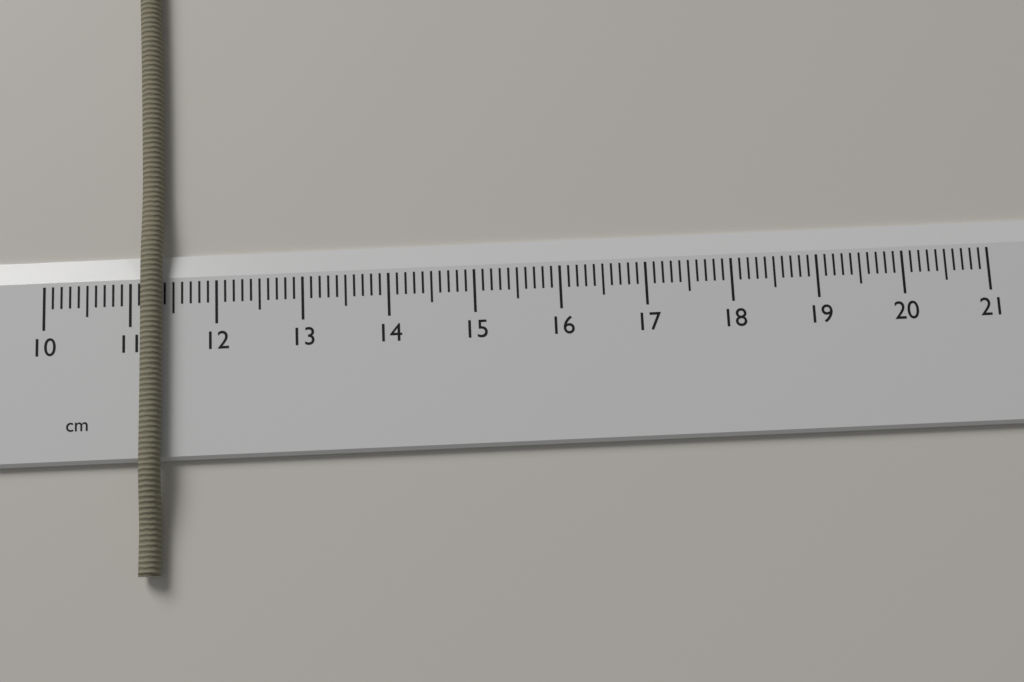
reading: 11.4 cm
